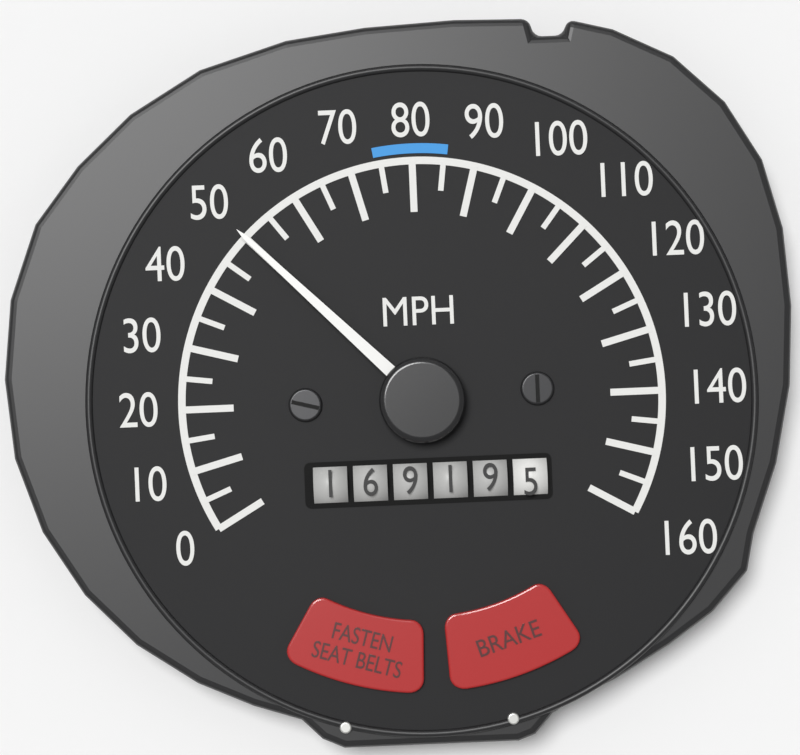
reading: 50 MPH
